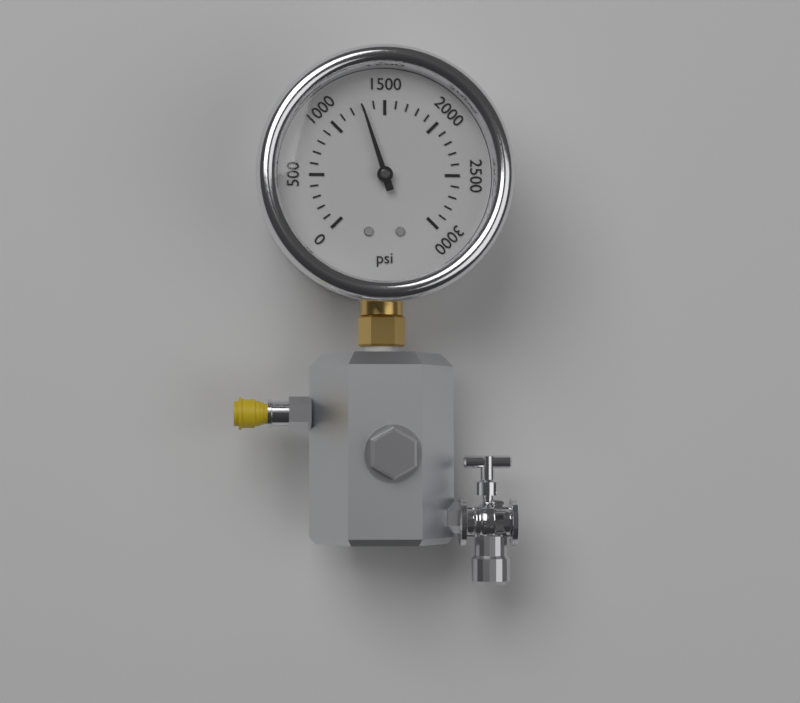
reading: 1300 psi
